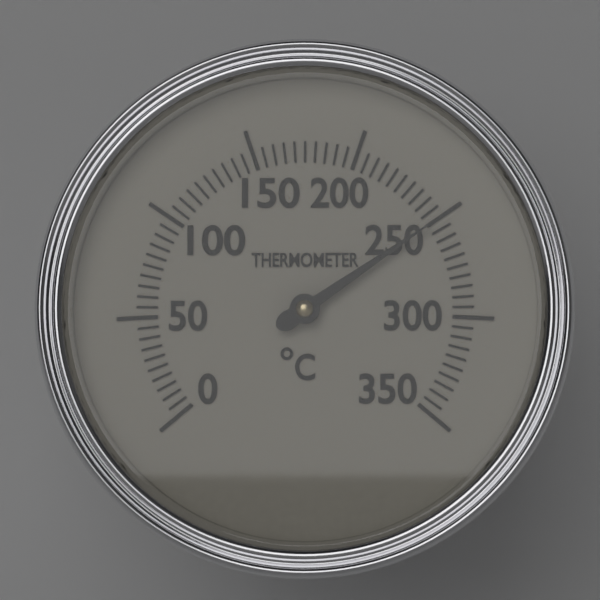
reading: 250 °C
